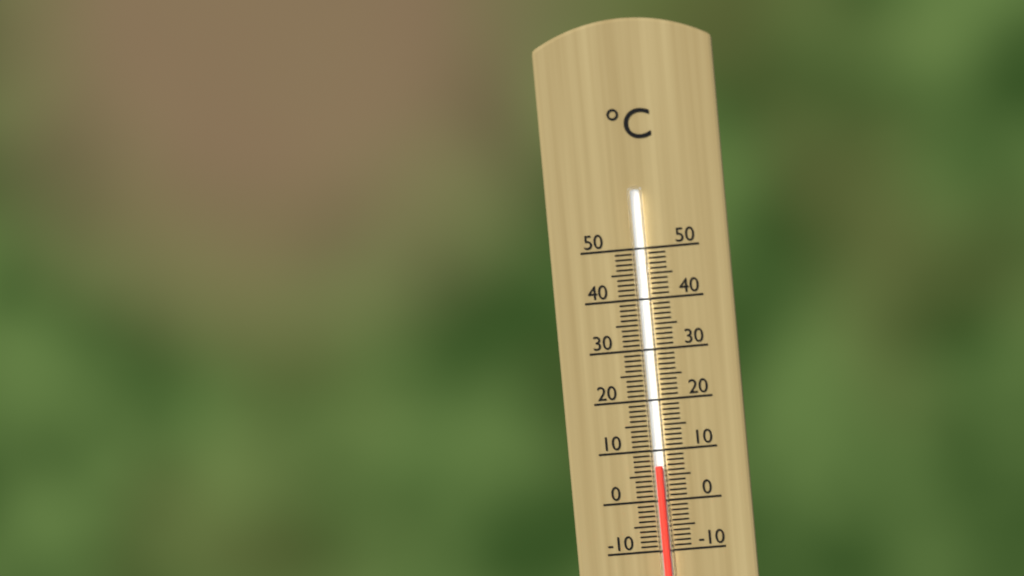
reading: 7 °C
